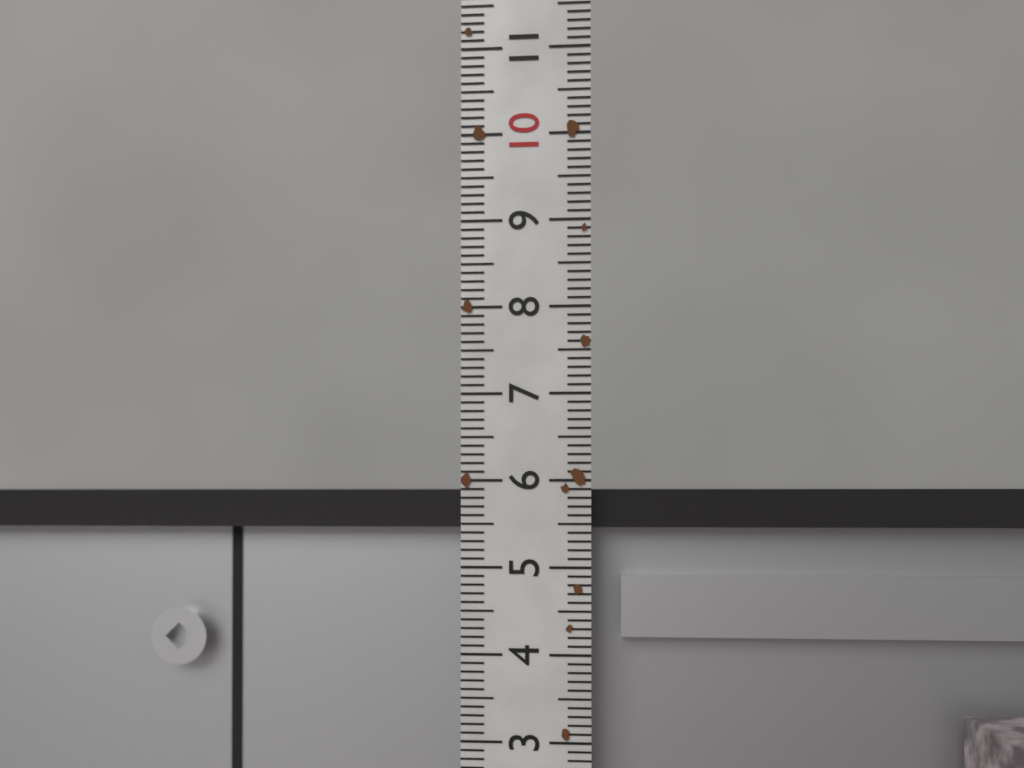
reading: 5.9 (no unit)
